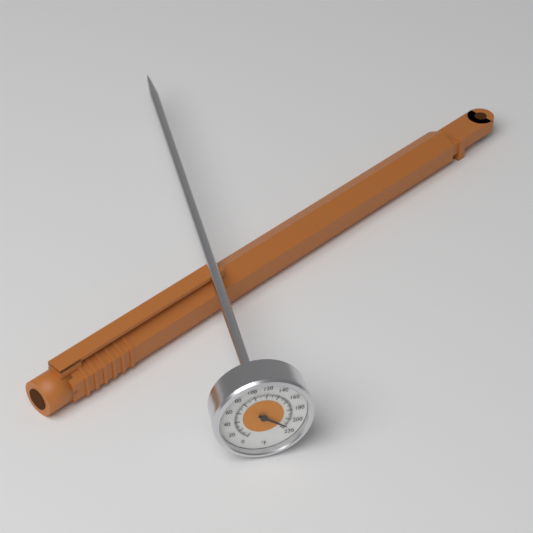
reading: 214 °F
